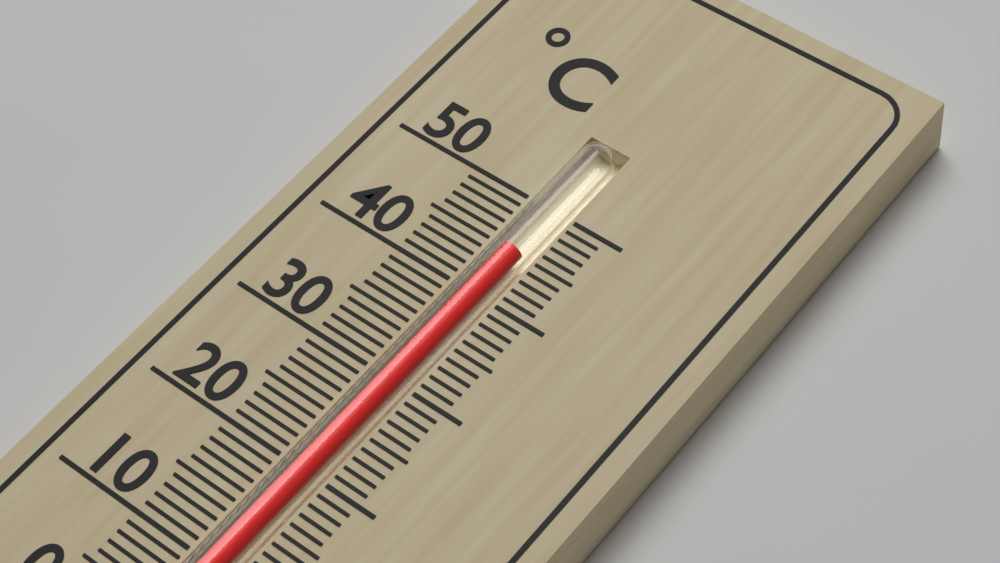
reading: 45 °C
